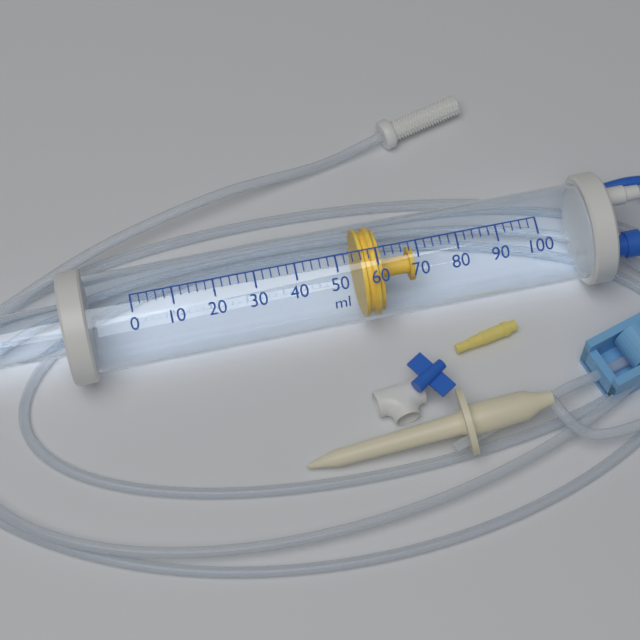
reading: 56 ml
